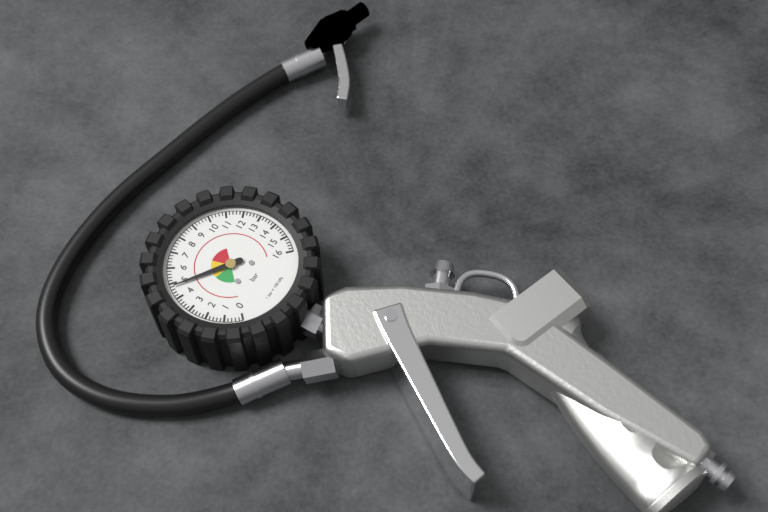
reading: 4.8 bar
